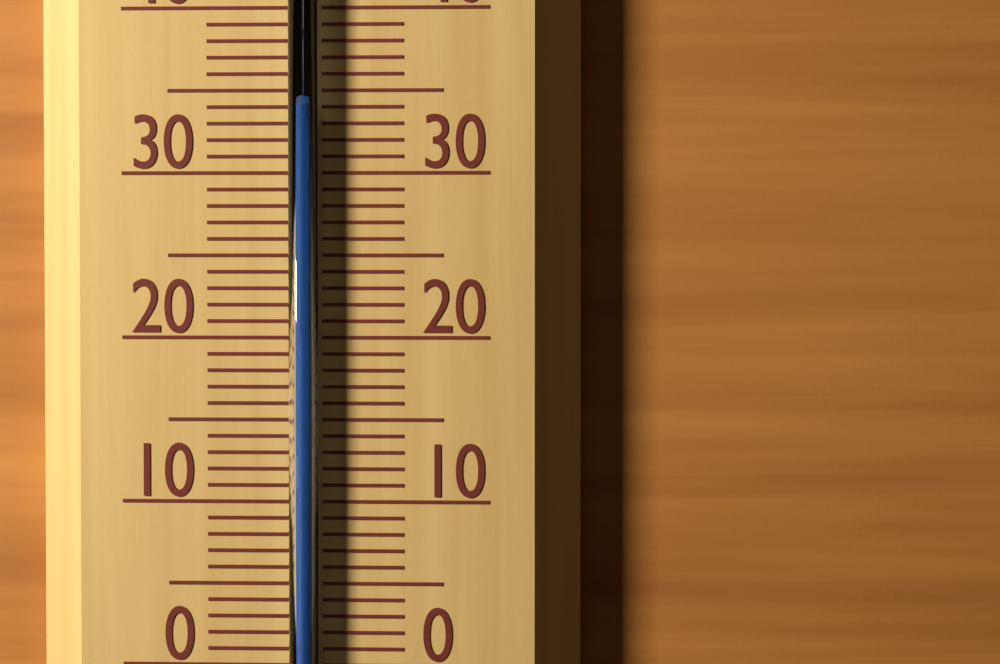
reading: 34 °C
